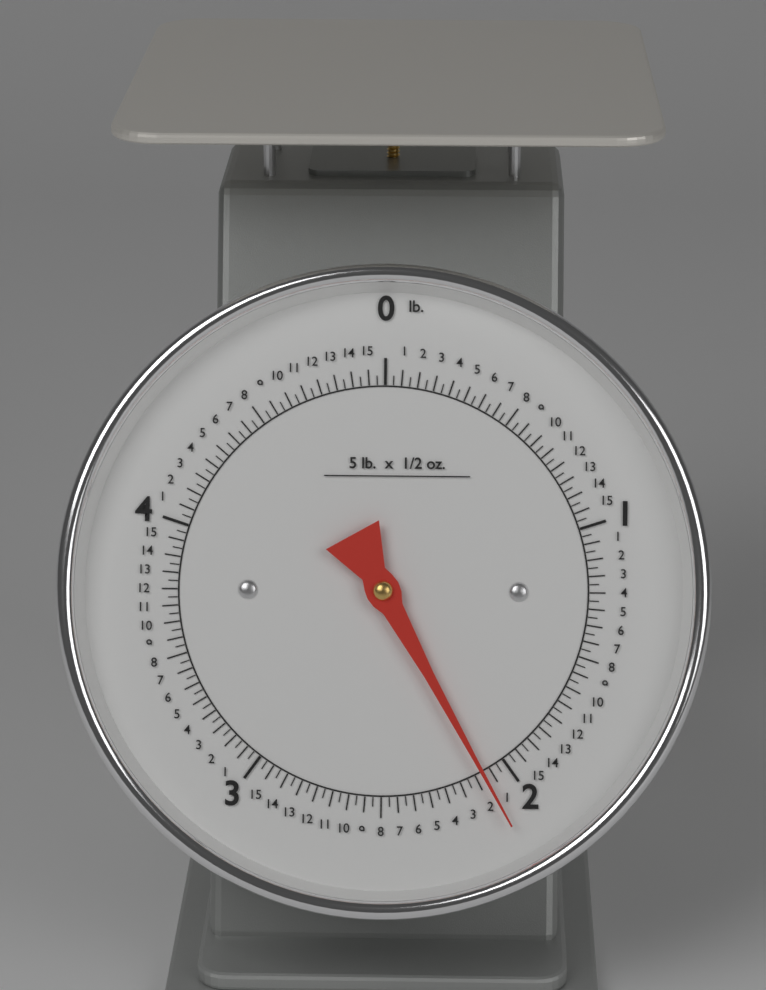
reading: 2.09375 lb
